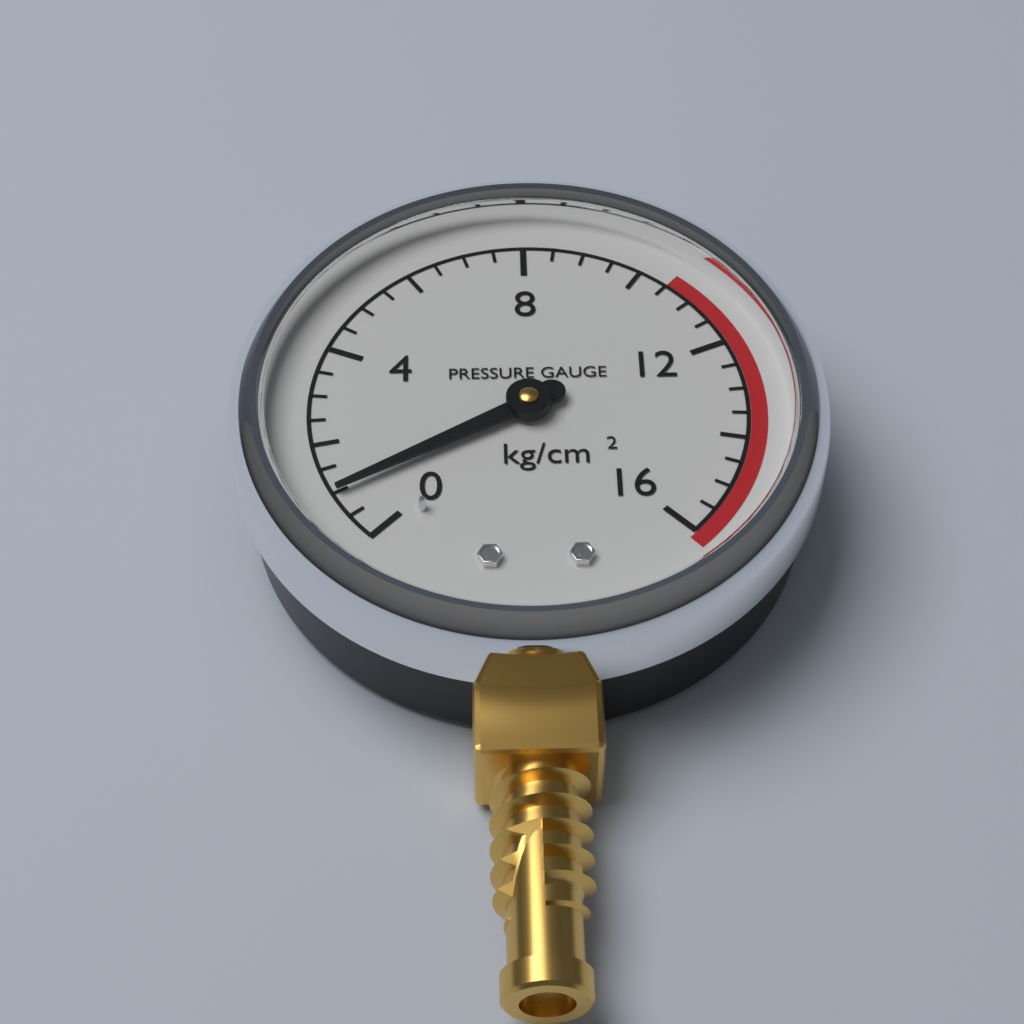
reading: 1.0 kg/cm²
